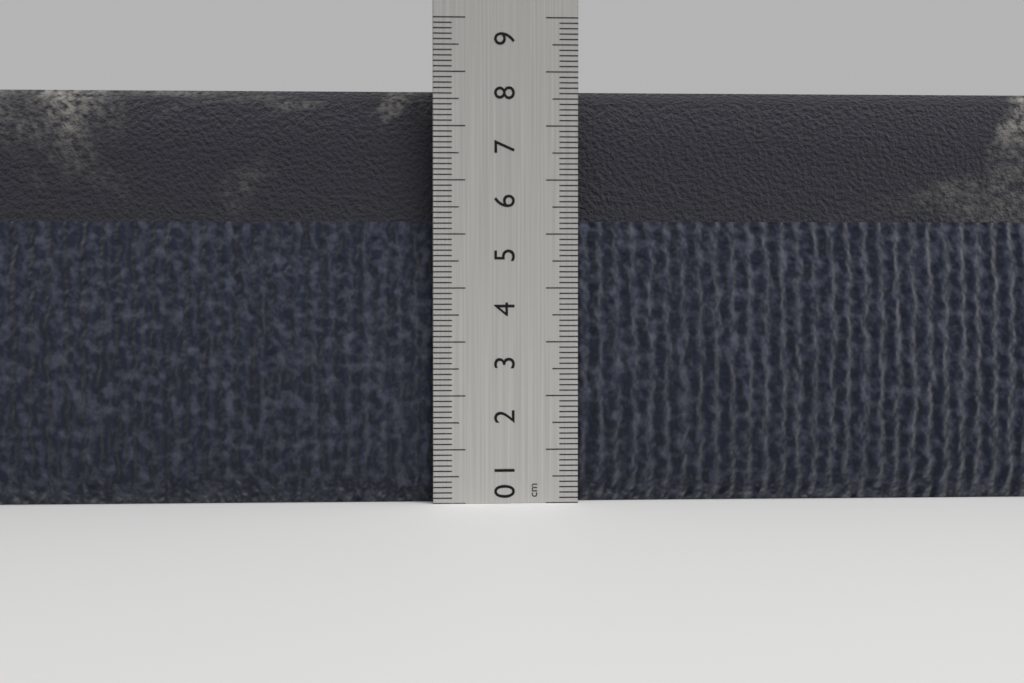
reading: 7.7 cm
